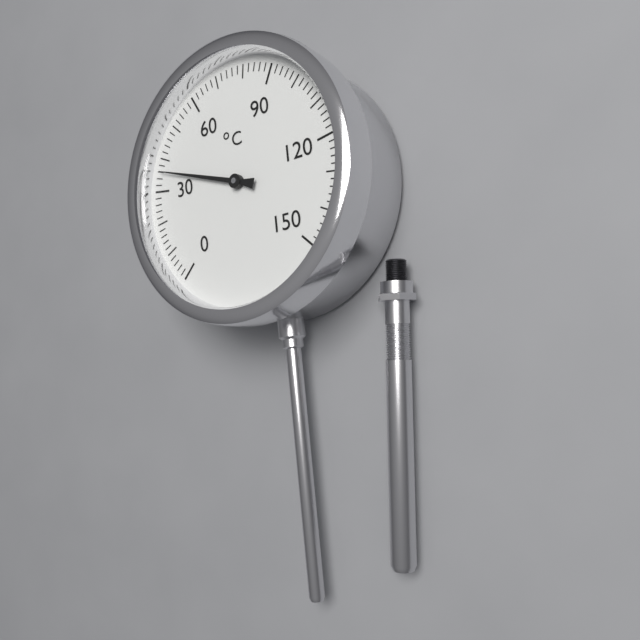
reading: 36 °C
